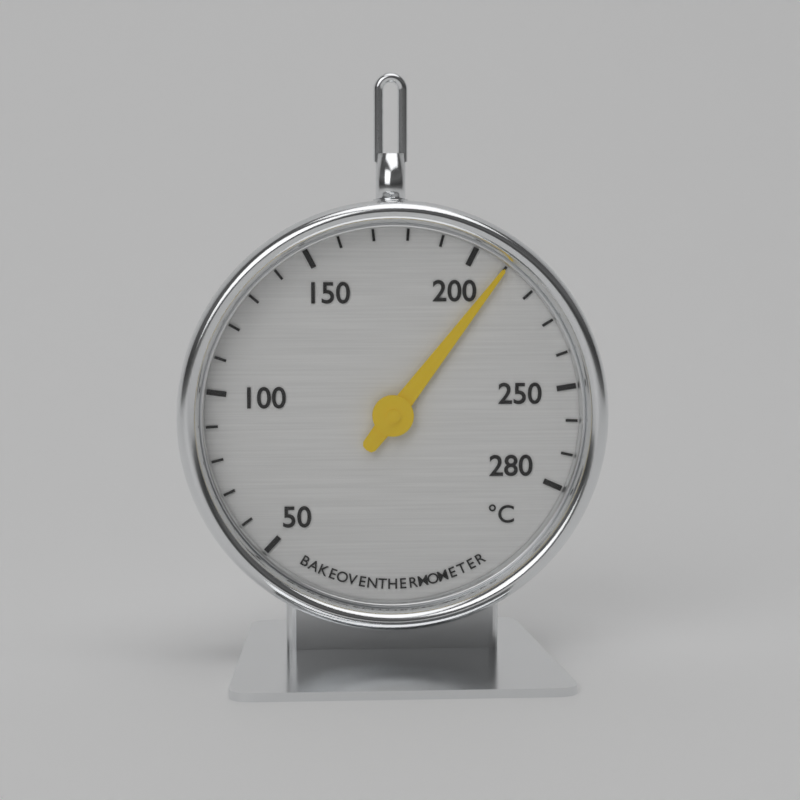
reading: 210 °C
